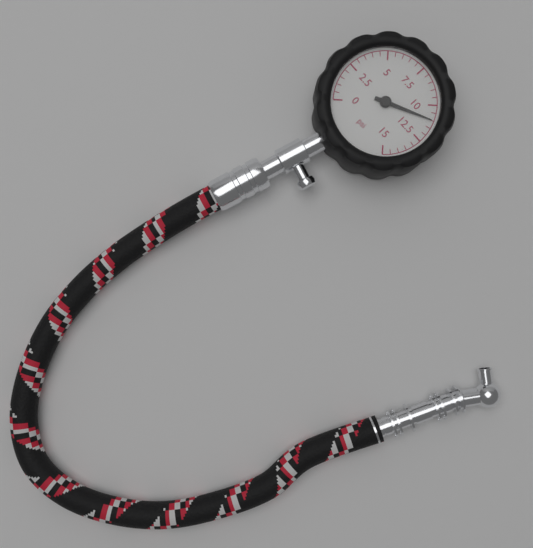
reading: 11.0 psi
